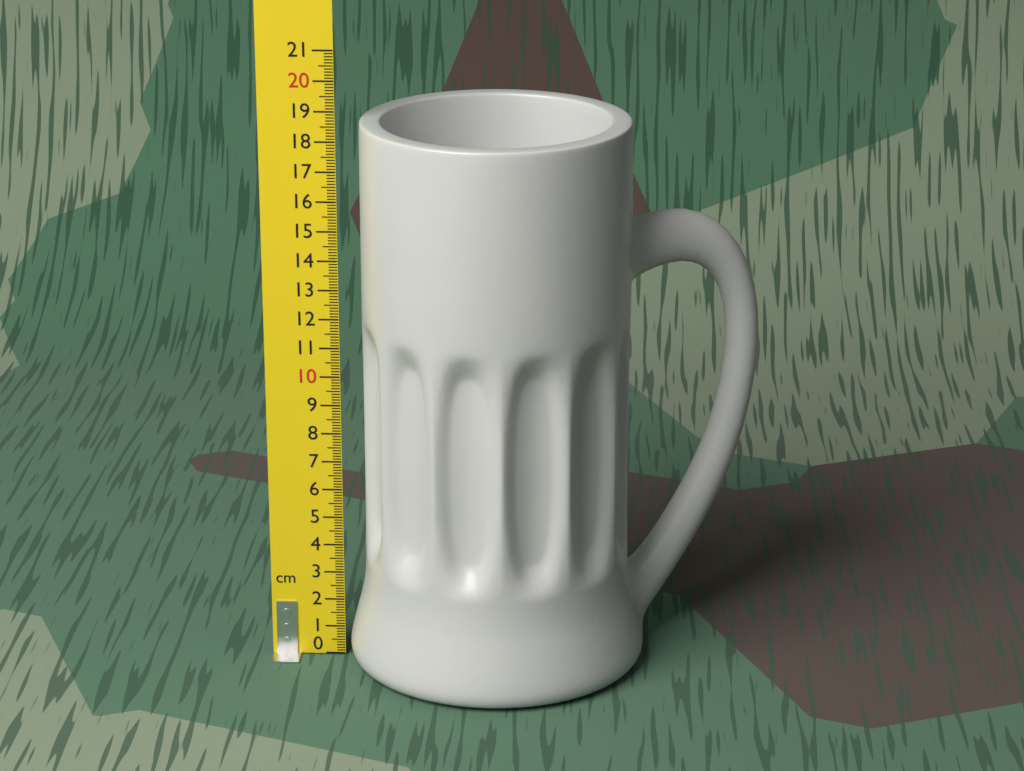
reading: 18.7 cm
